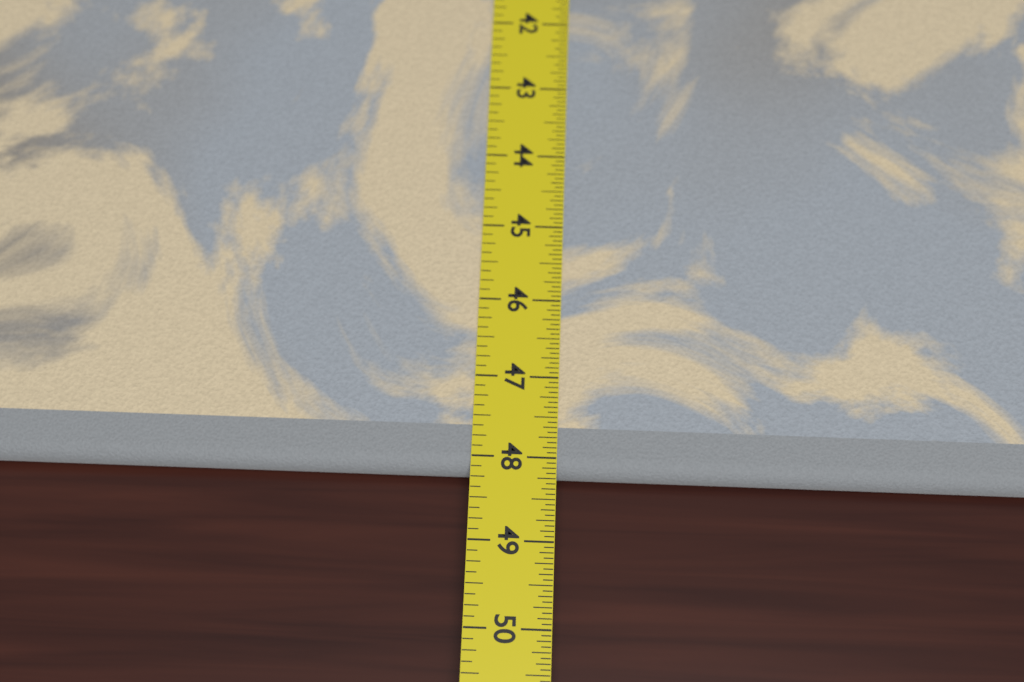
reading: 48.1875 in
